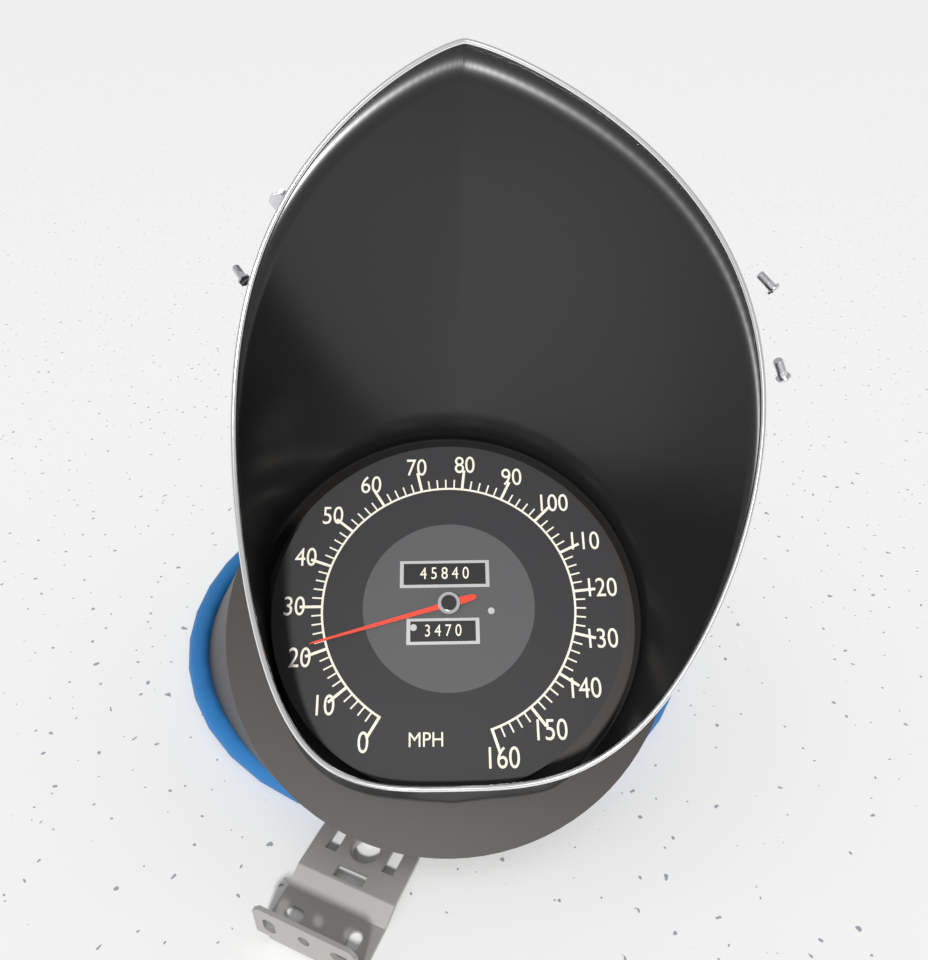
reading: 22 MPH
